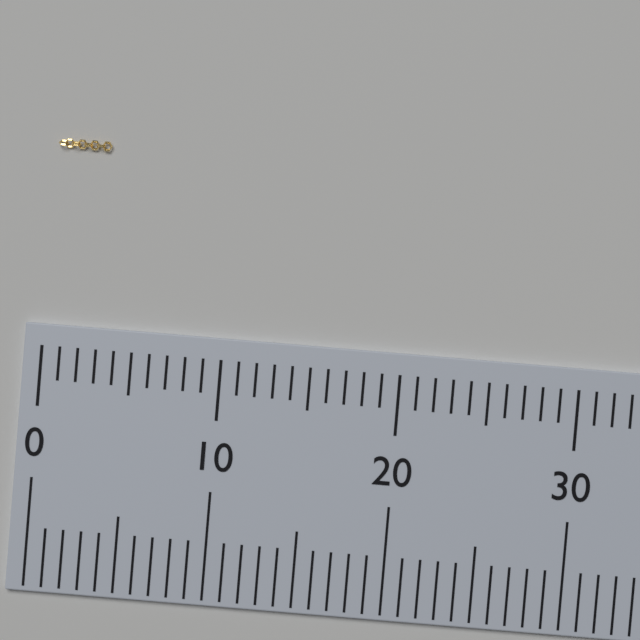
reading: 3 (no unit)
